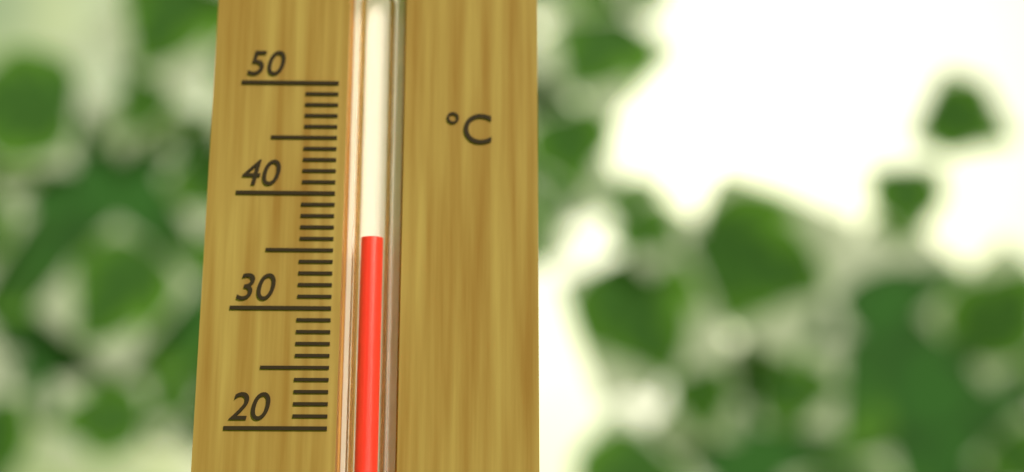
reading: 36 °C
